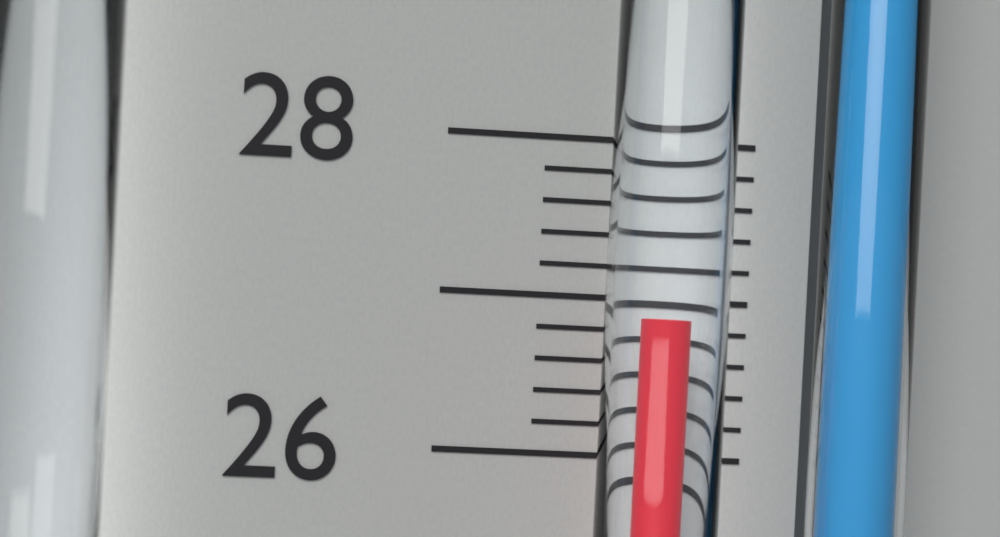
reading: 26.9 (no unit)
